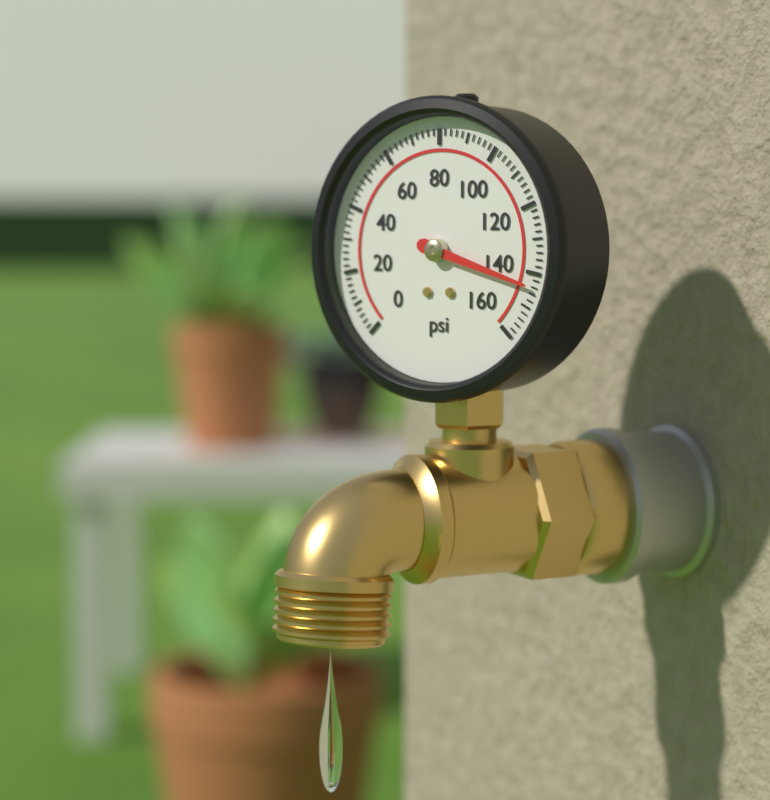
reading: 144 psi
